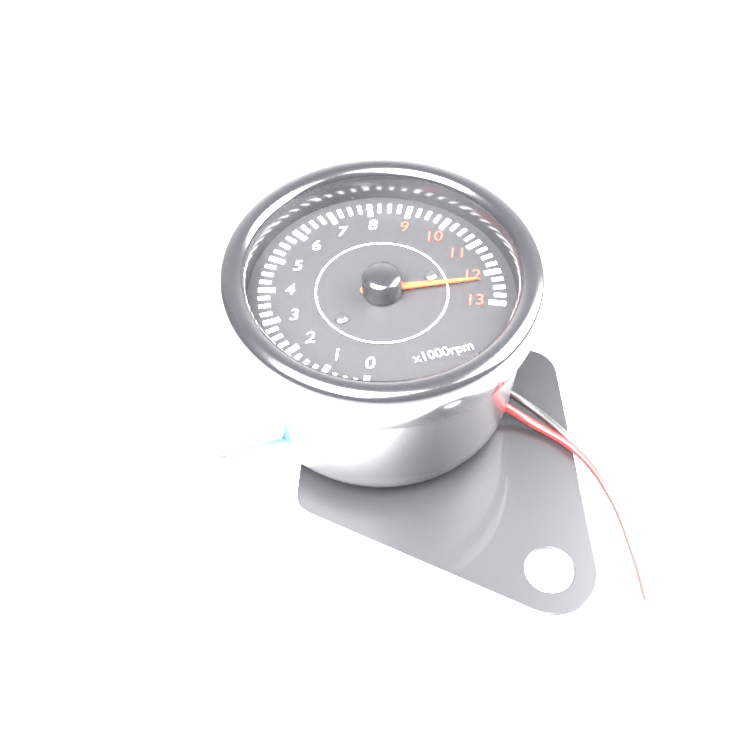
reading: 12.25 x1000 rpm
